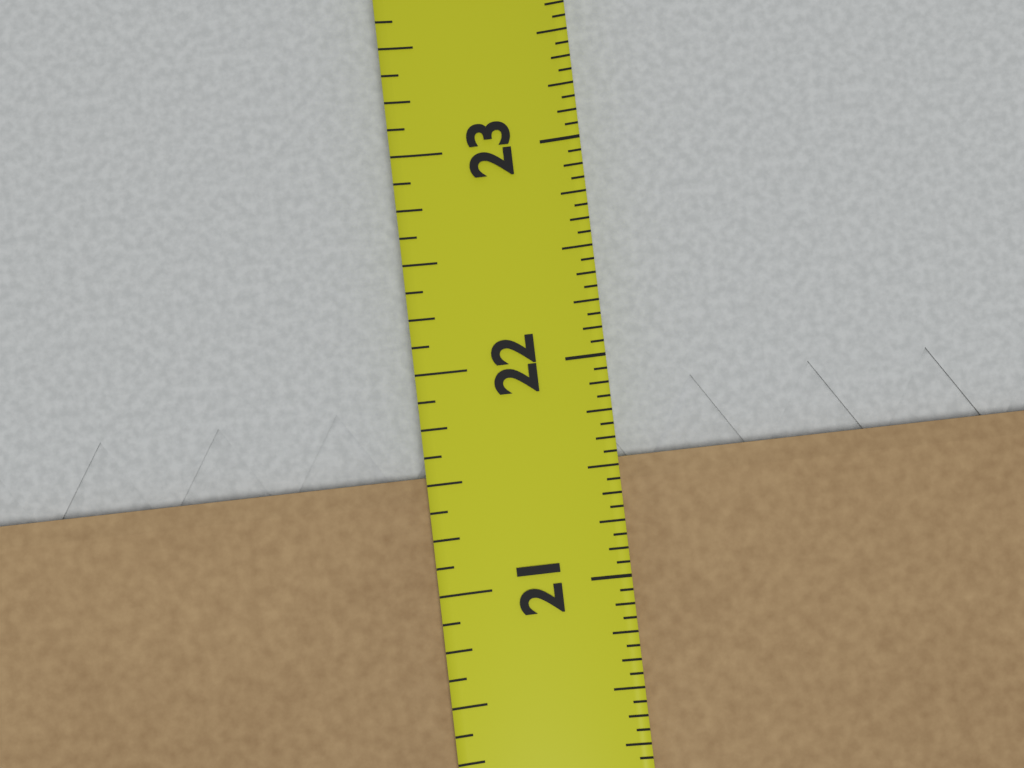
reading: 21.5625 in
